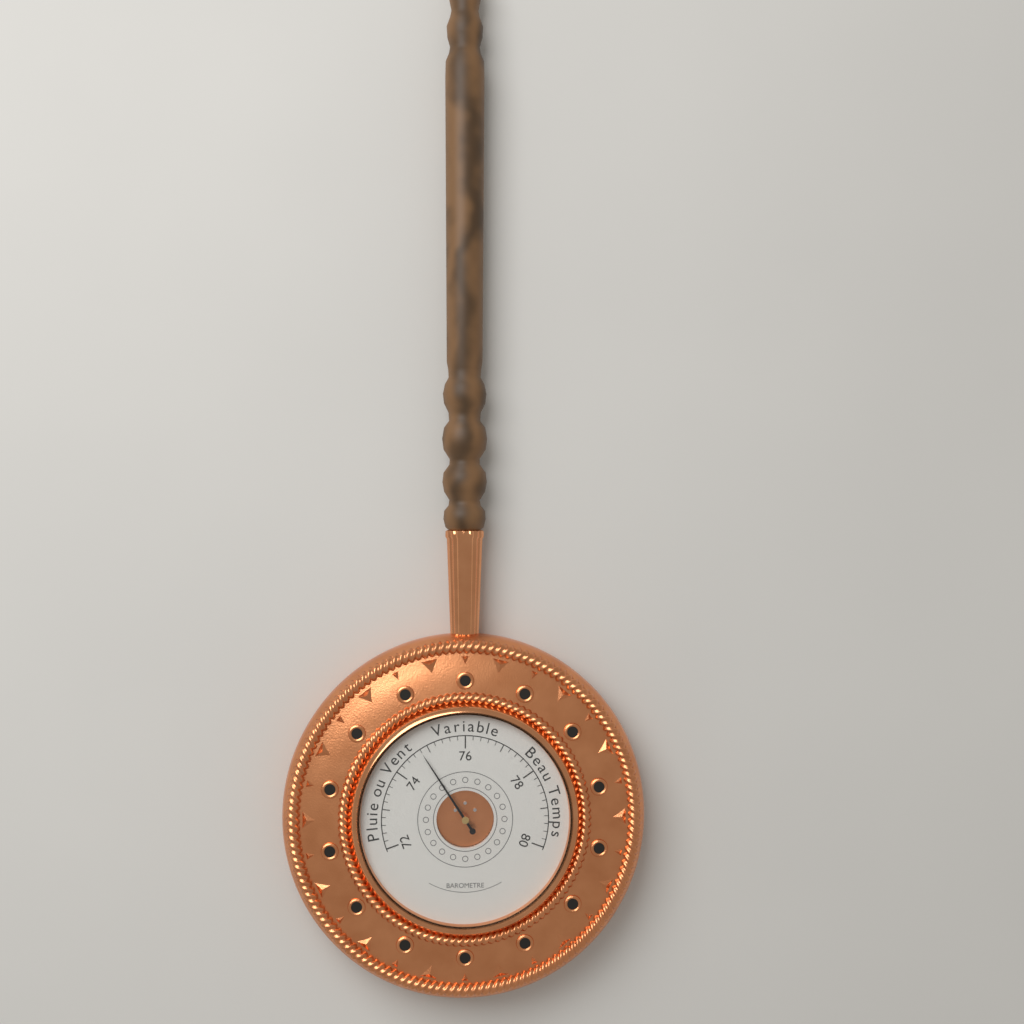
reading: 74.8 (no unit)
